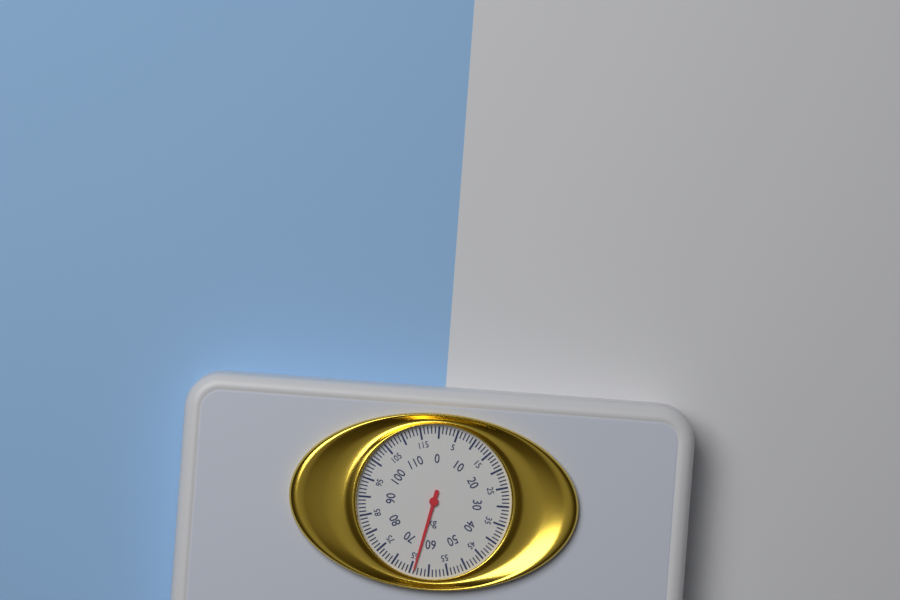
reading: 64 kg
